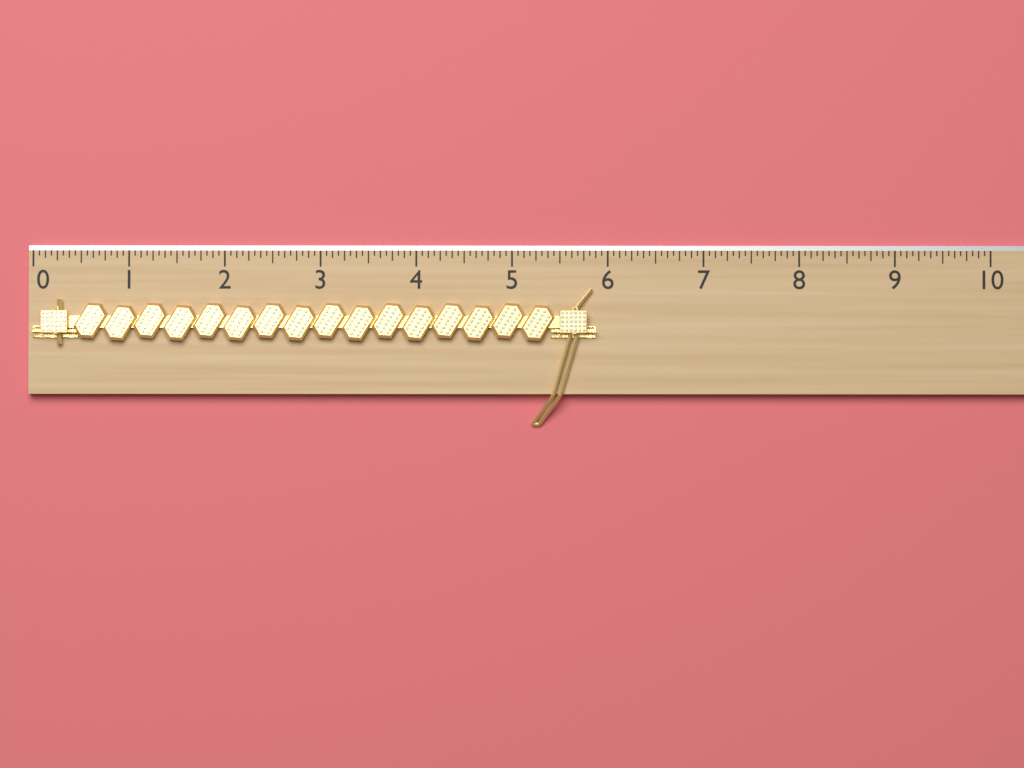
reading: 5.8750 (no unit)
